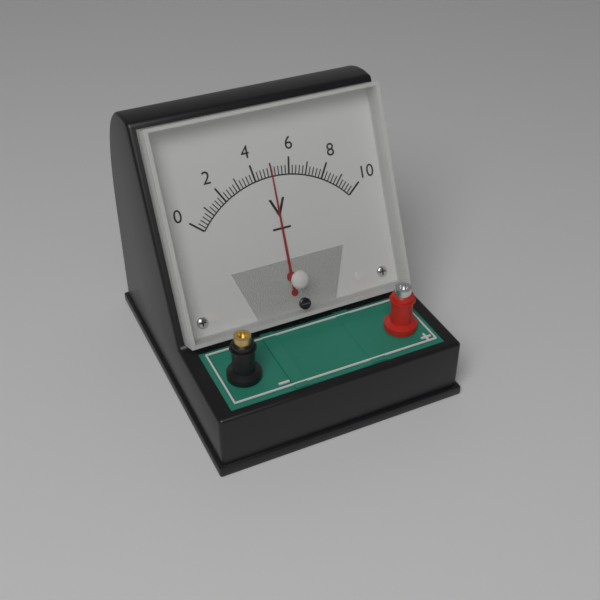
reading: 5.0 V
